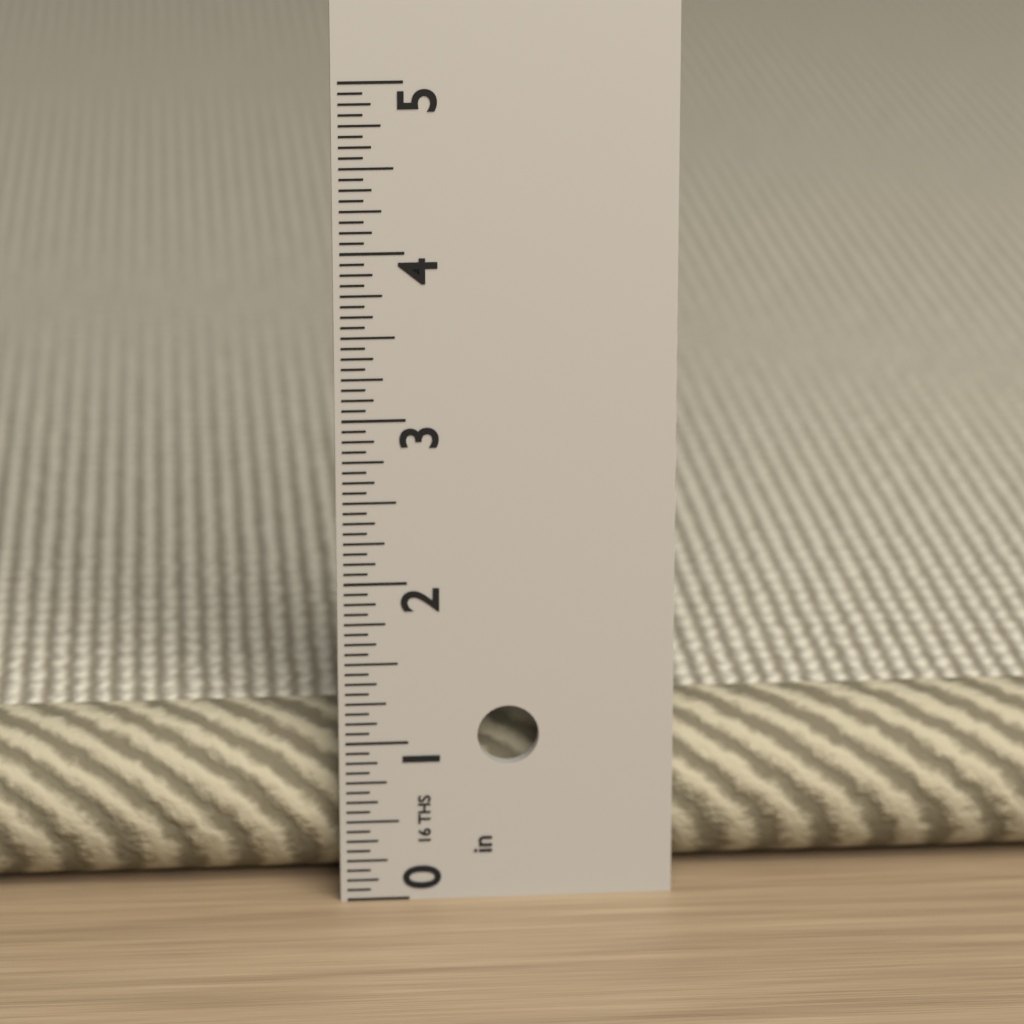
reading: 1.0625 in
